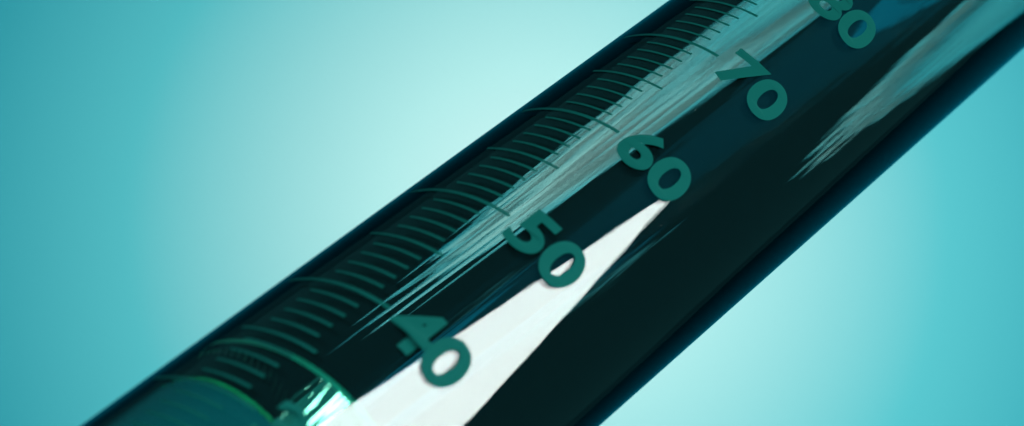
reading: 35 ml
